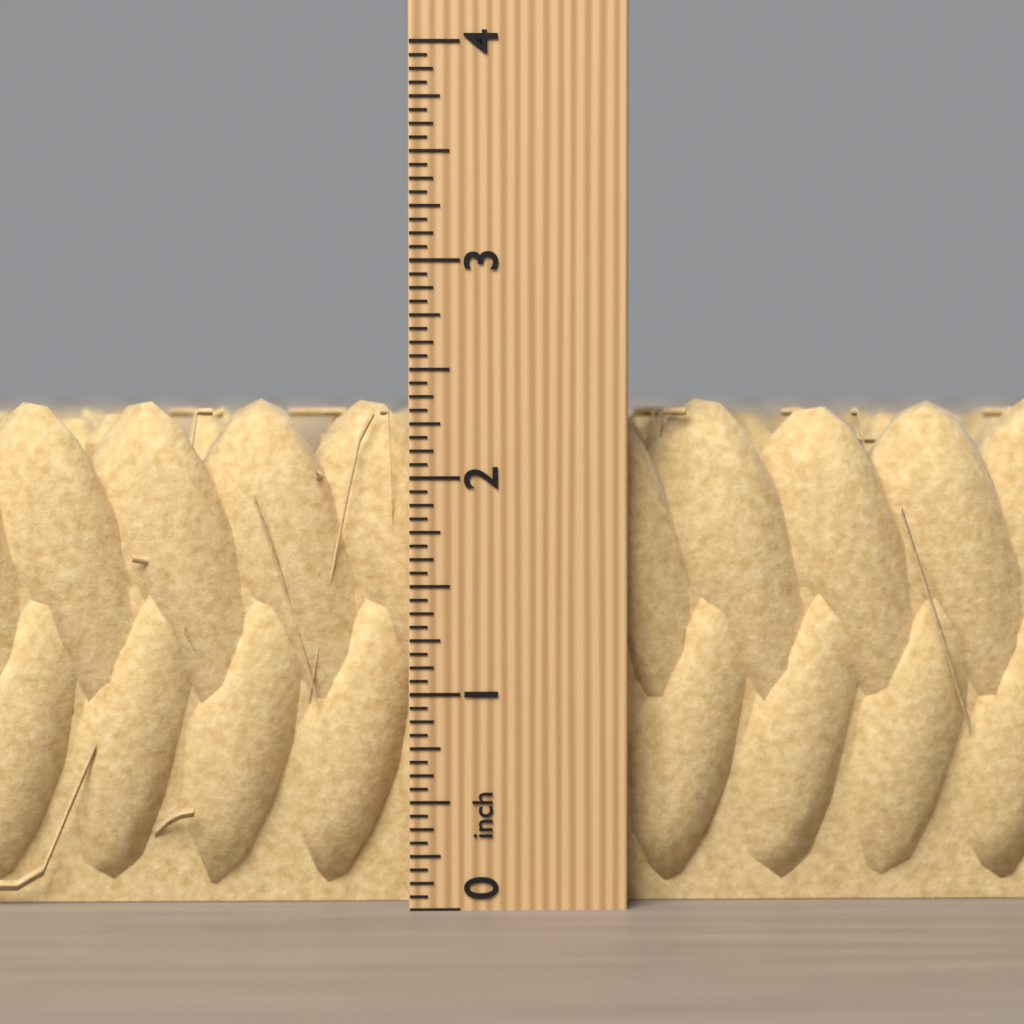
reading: 2.3750 inch
